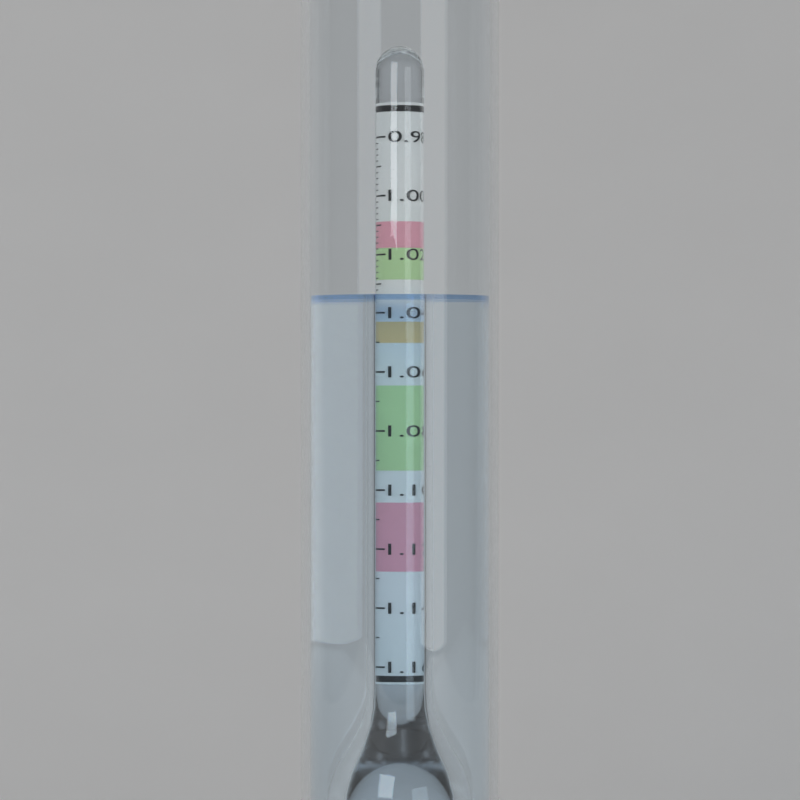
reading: 1.034 (no unit)
